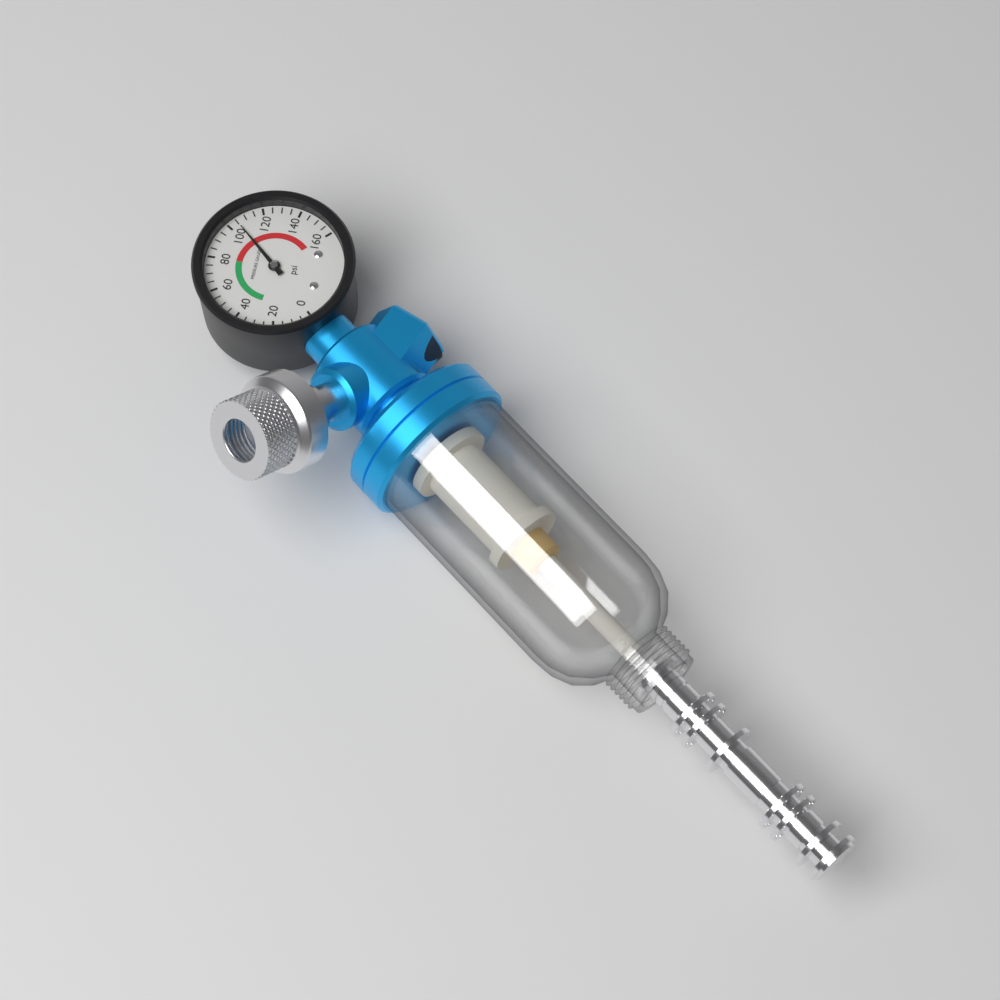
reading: 105 psi
